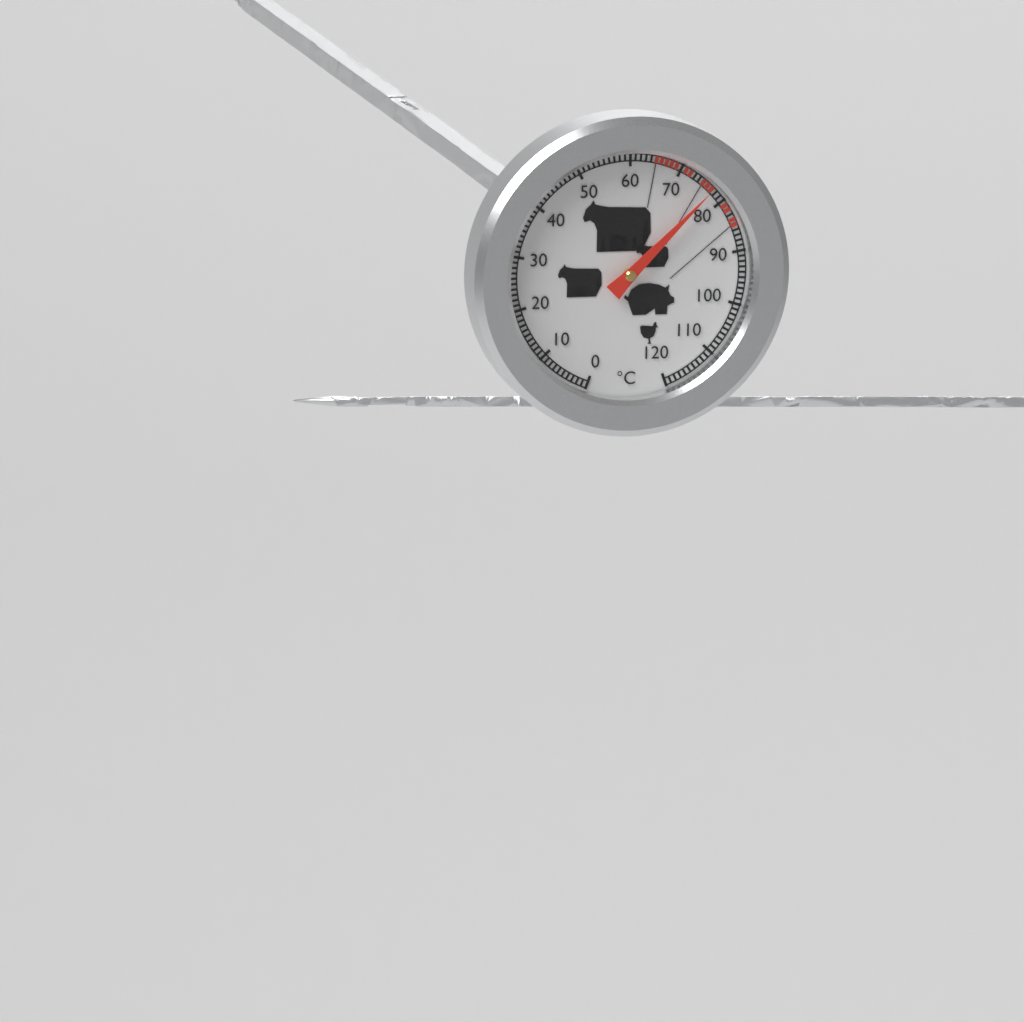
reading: 77 °C
